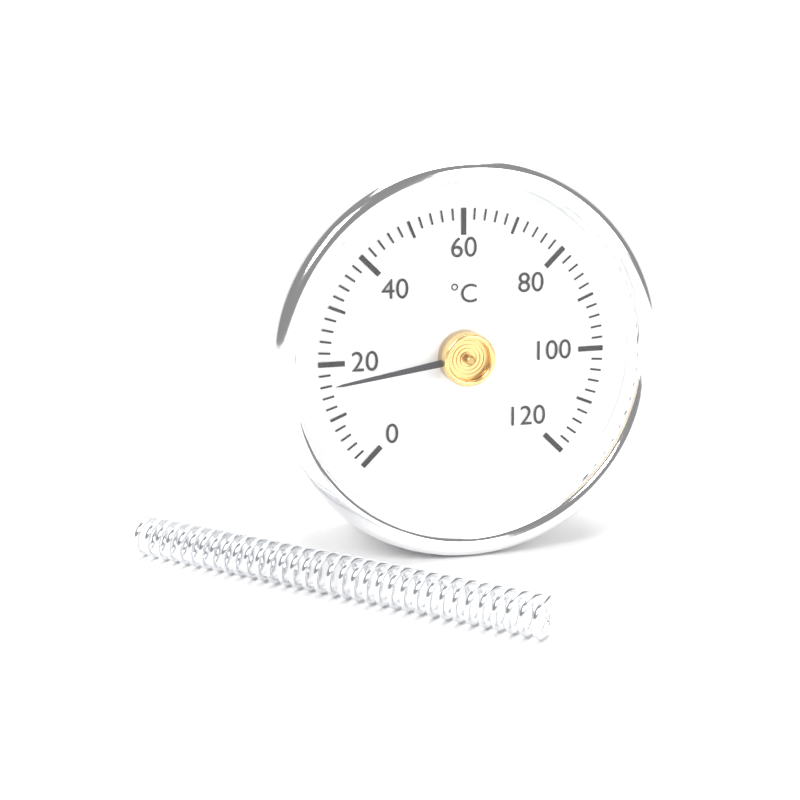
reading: 16 °C
